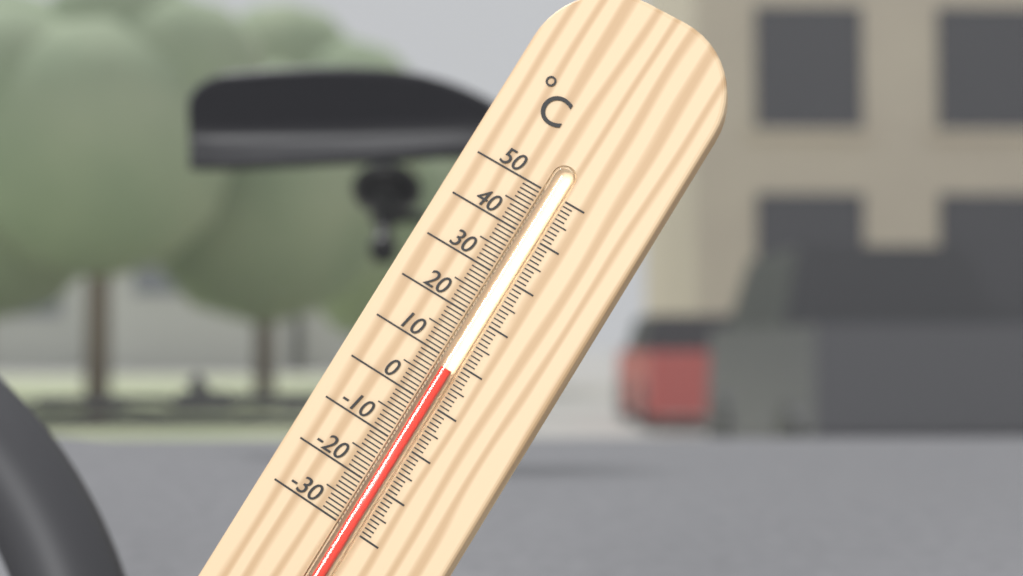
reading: 8 °C
